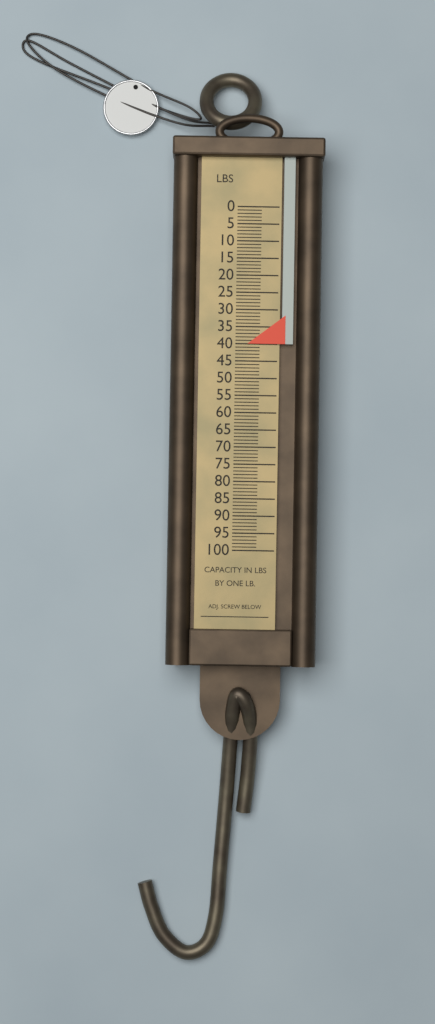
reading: 40 lb
